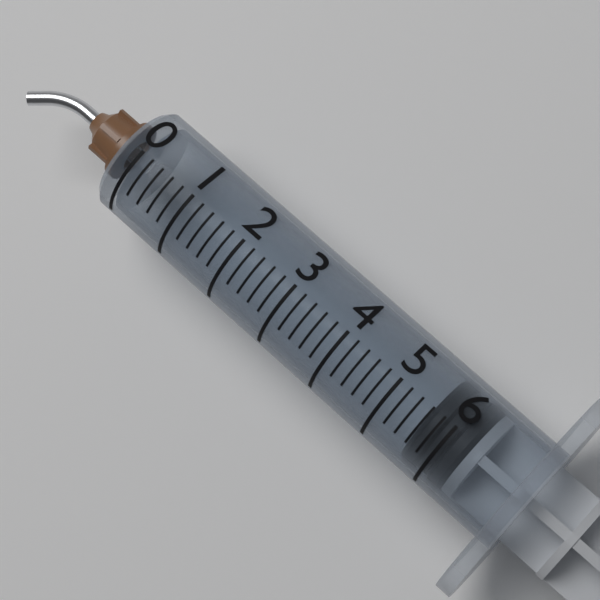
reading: 5.6 (no unit)
